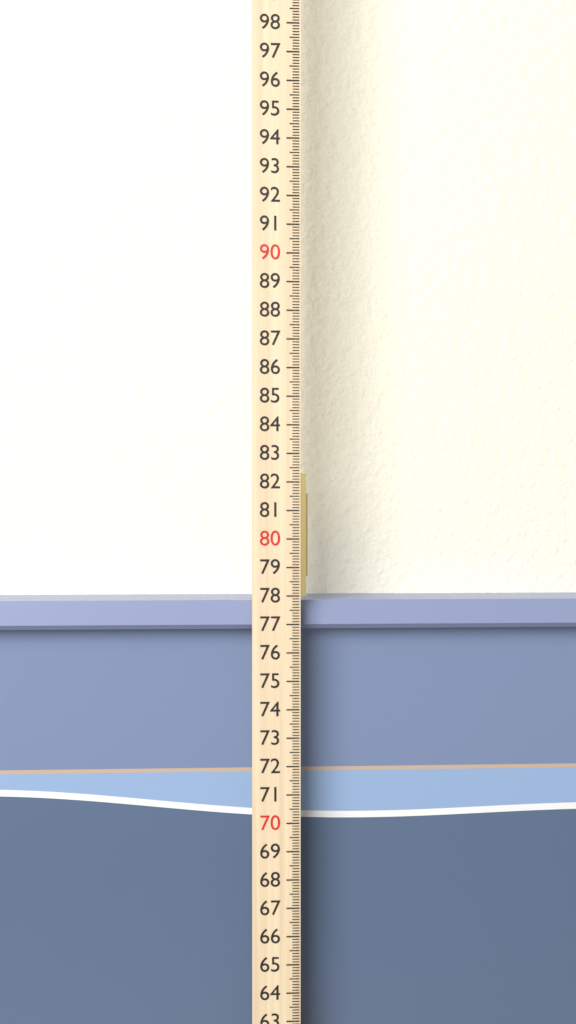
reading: 77.8 cm
